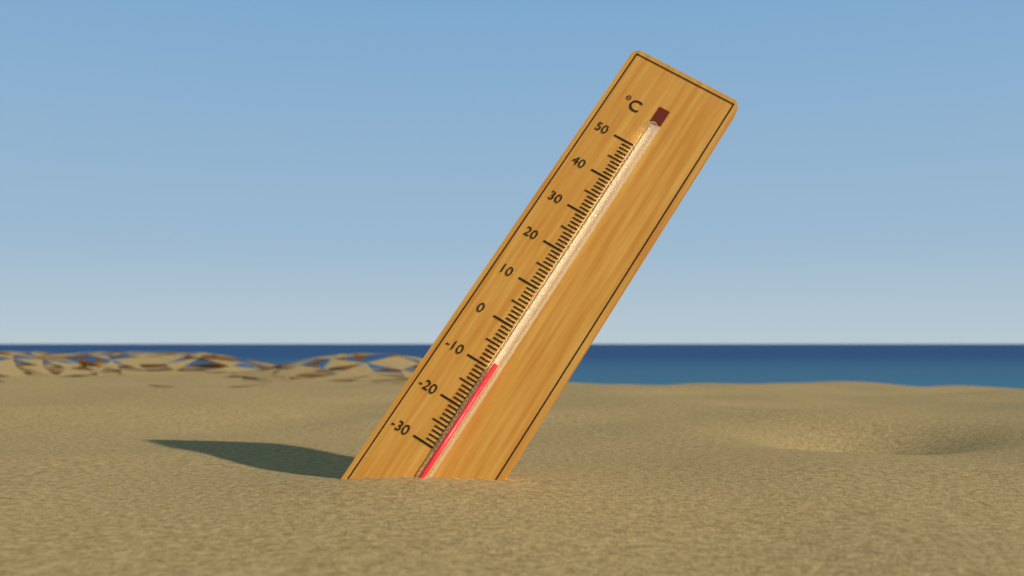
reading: -9 °C
